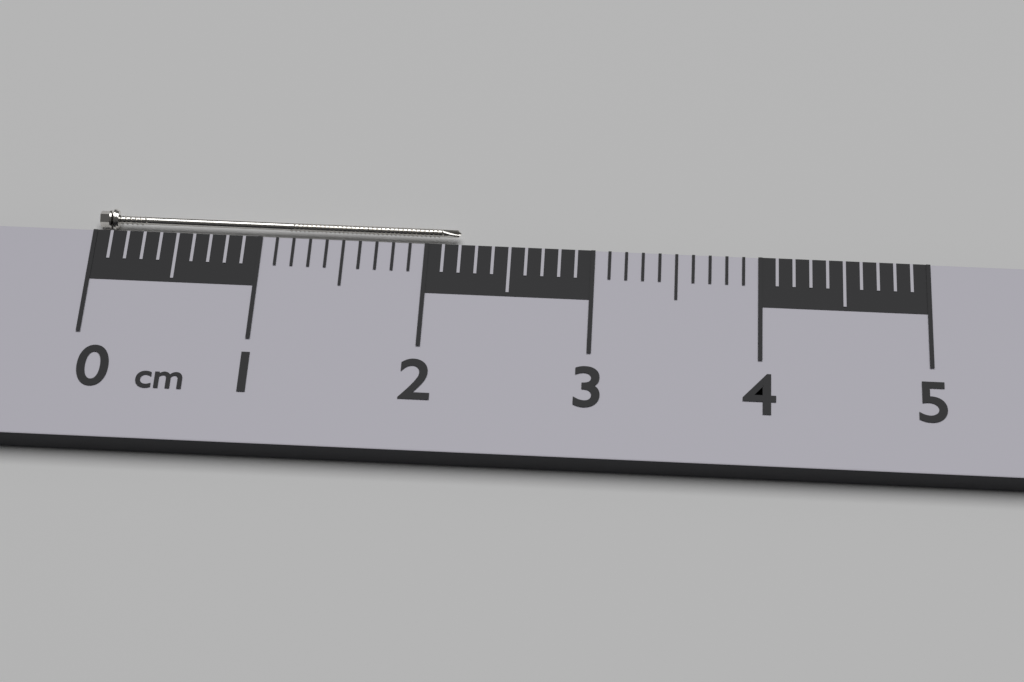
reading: 2.2 cm
